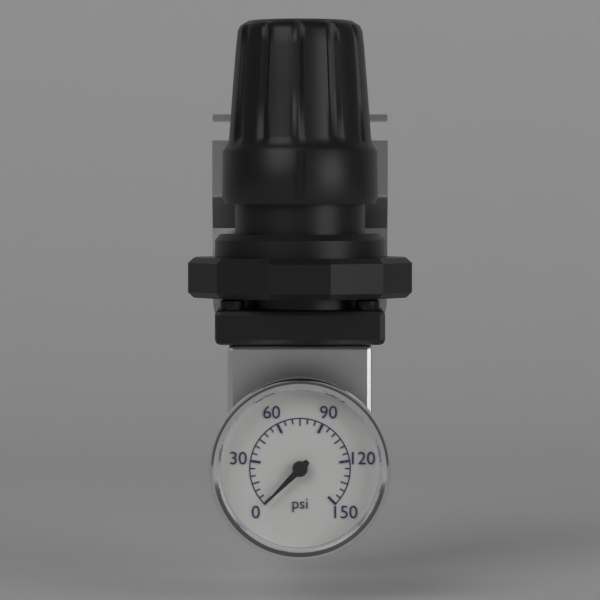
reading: 0 psi
